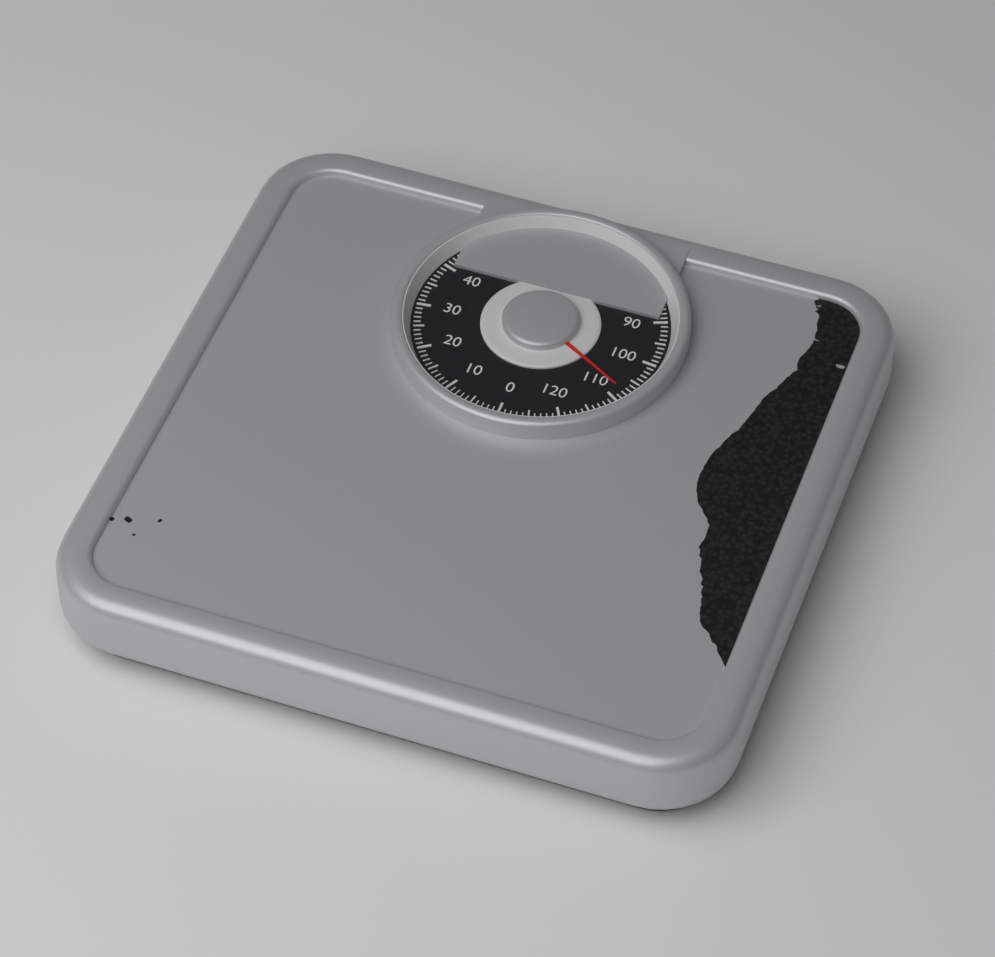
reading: 108 kg
